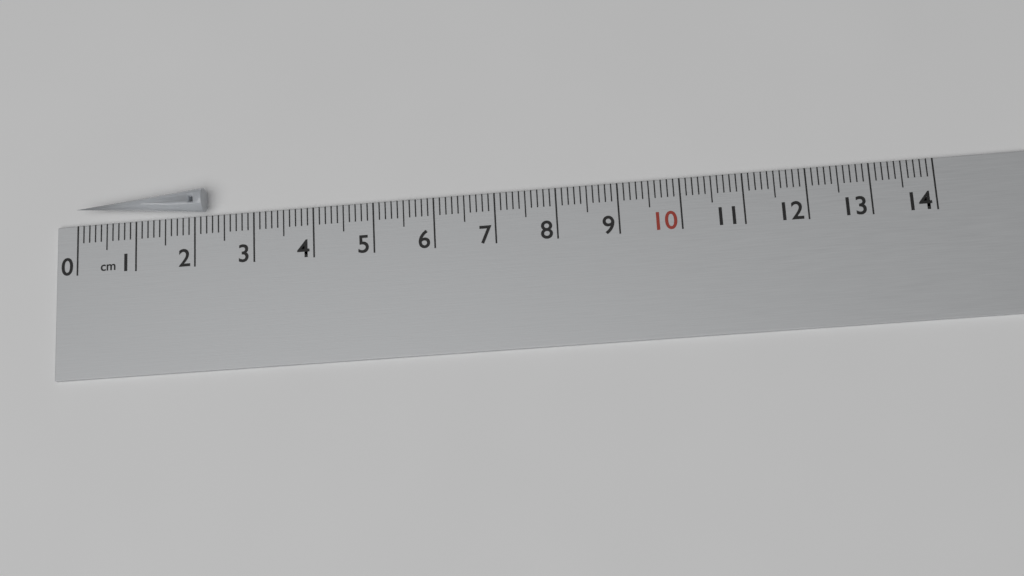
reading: 2.2 cm
